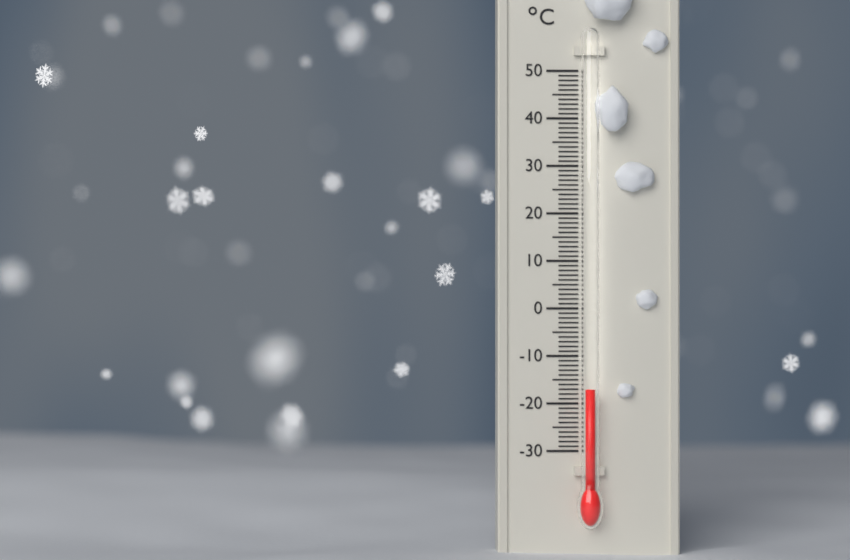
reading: -17 °C
